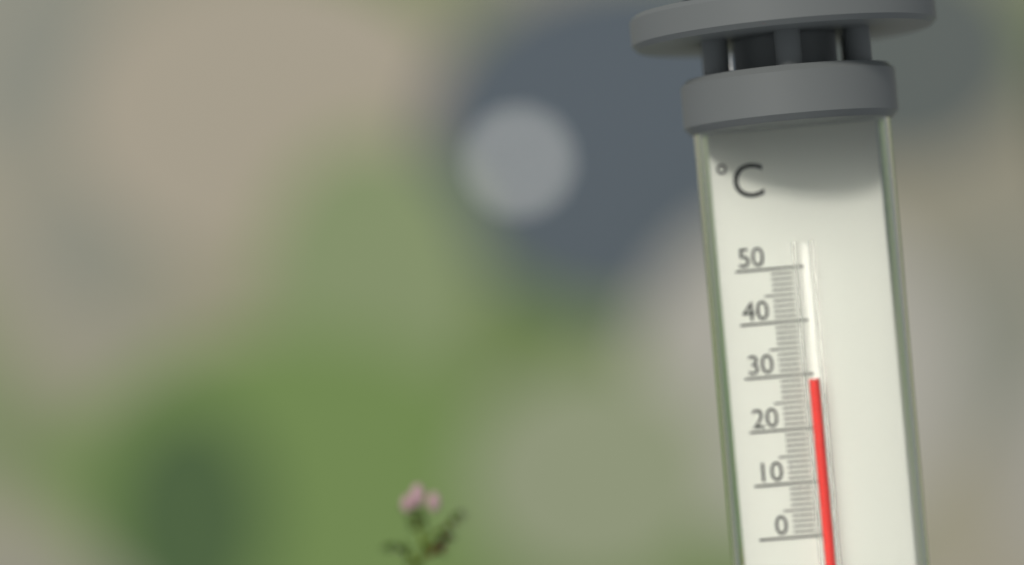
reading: 29 °C
